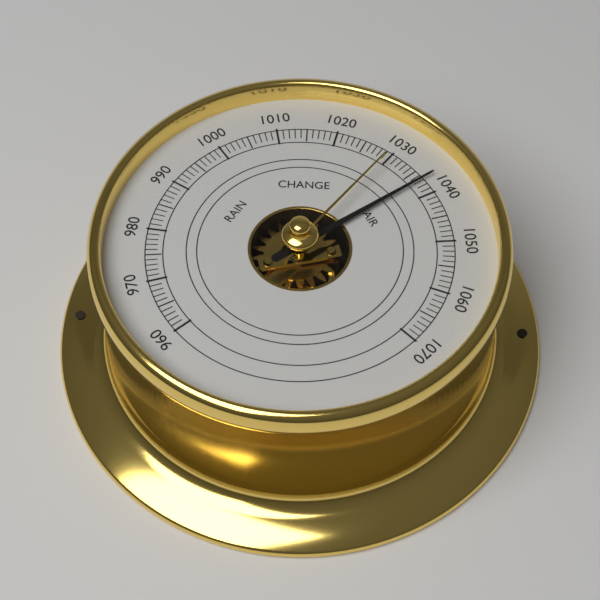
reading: 1037 (no unit)
